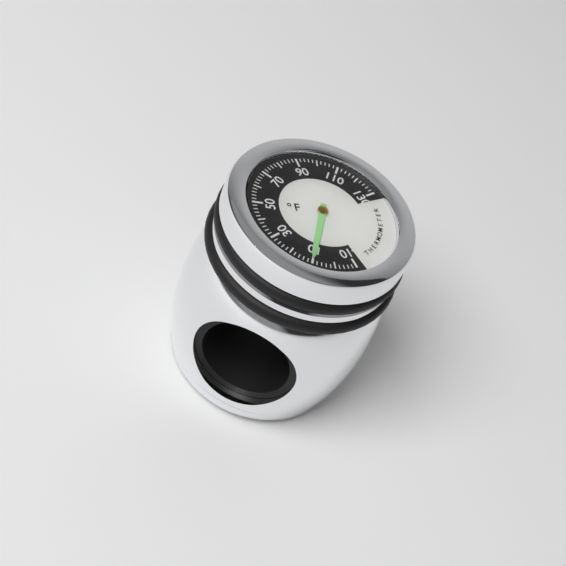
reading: 10 °F
